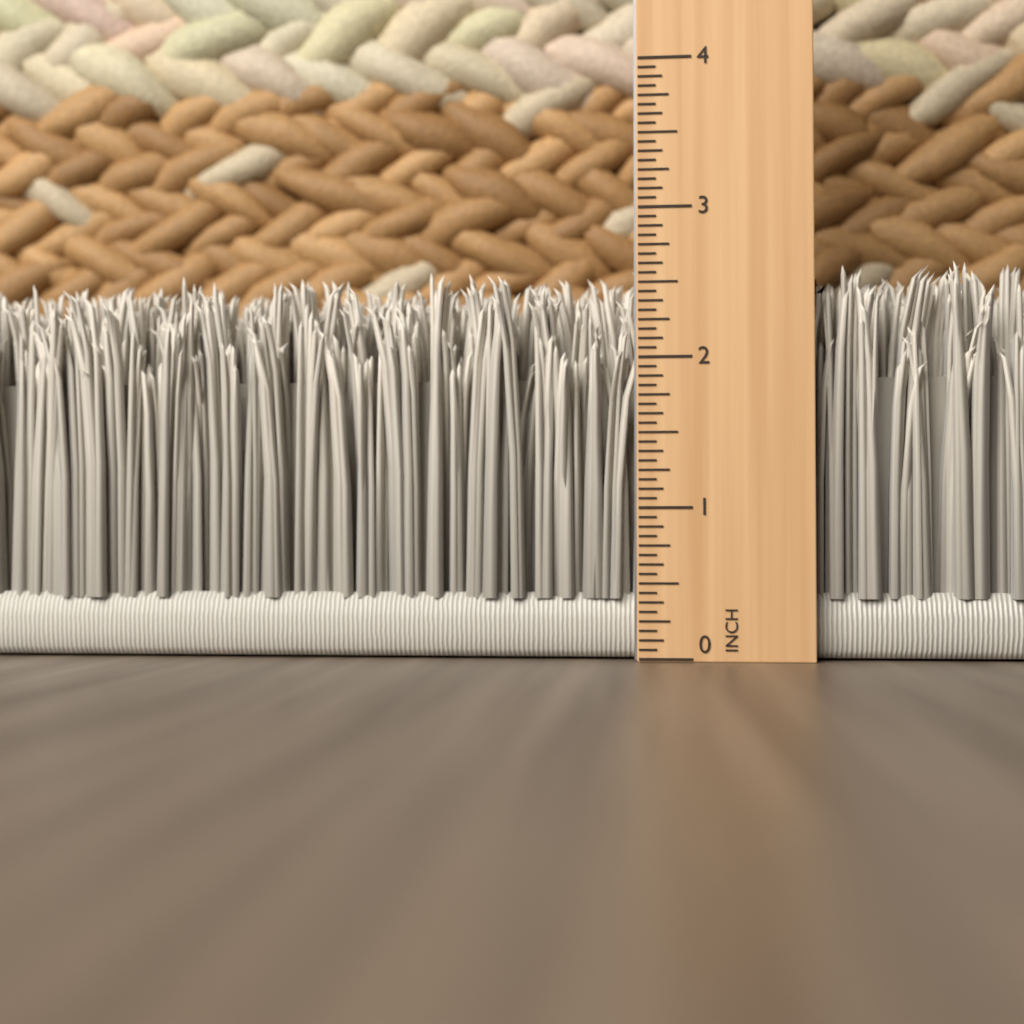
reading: 2.6250 in
